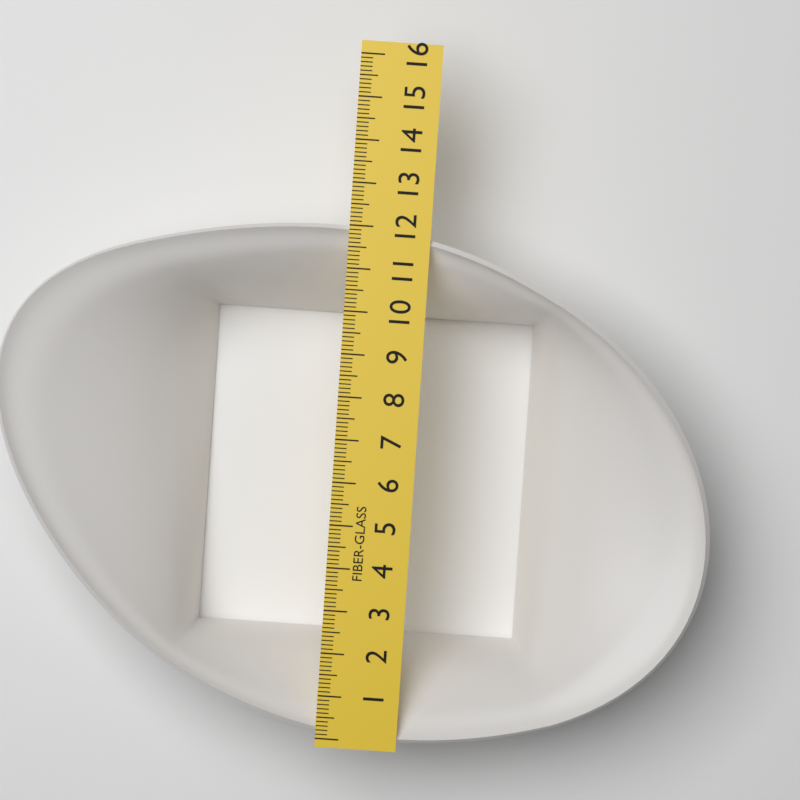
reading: 12.0 (no unit)
